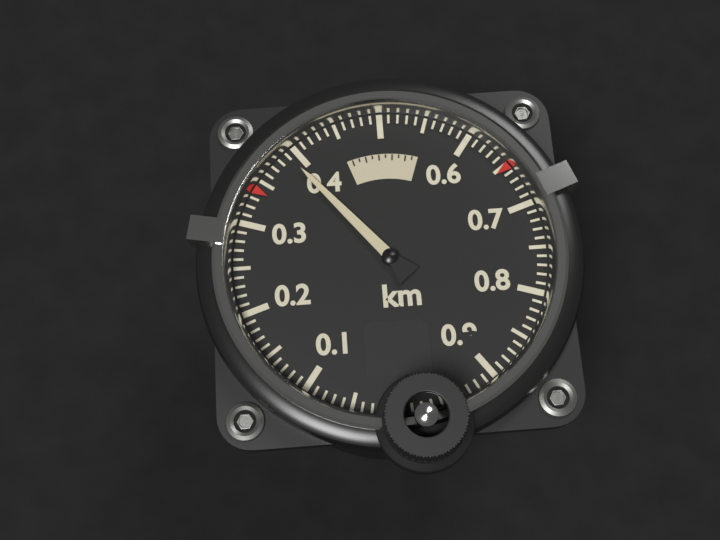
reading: 0.39 km
